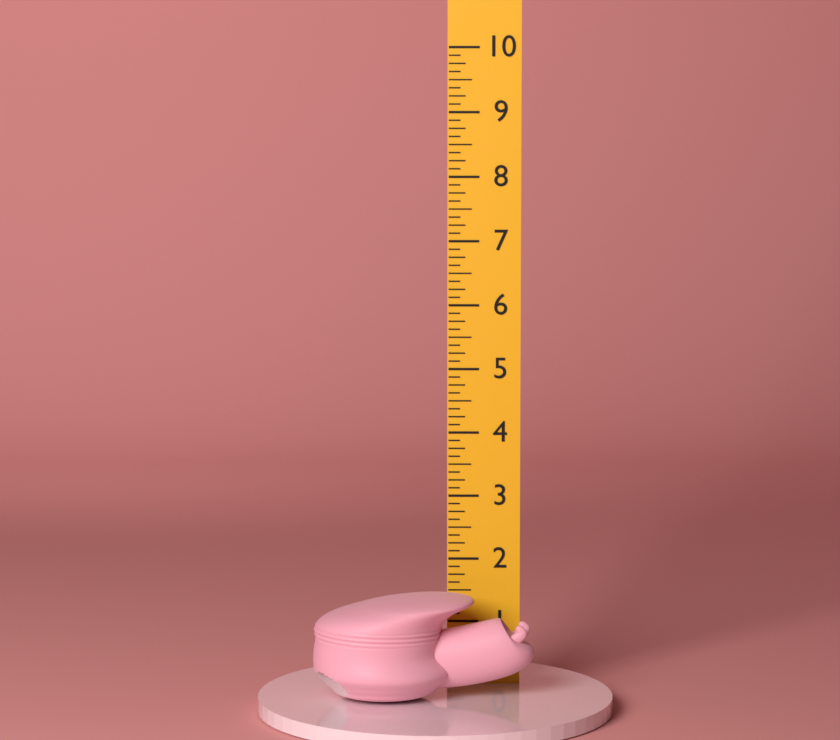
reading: 1.625 in
